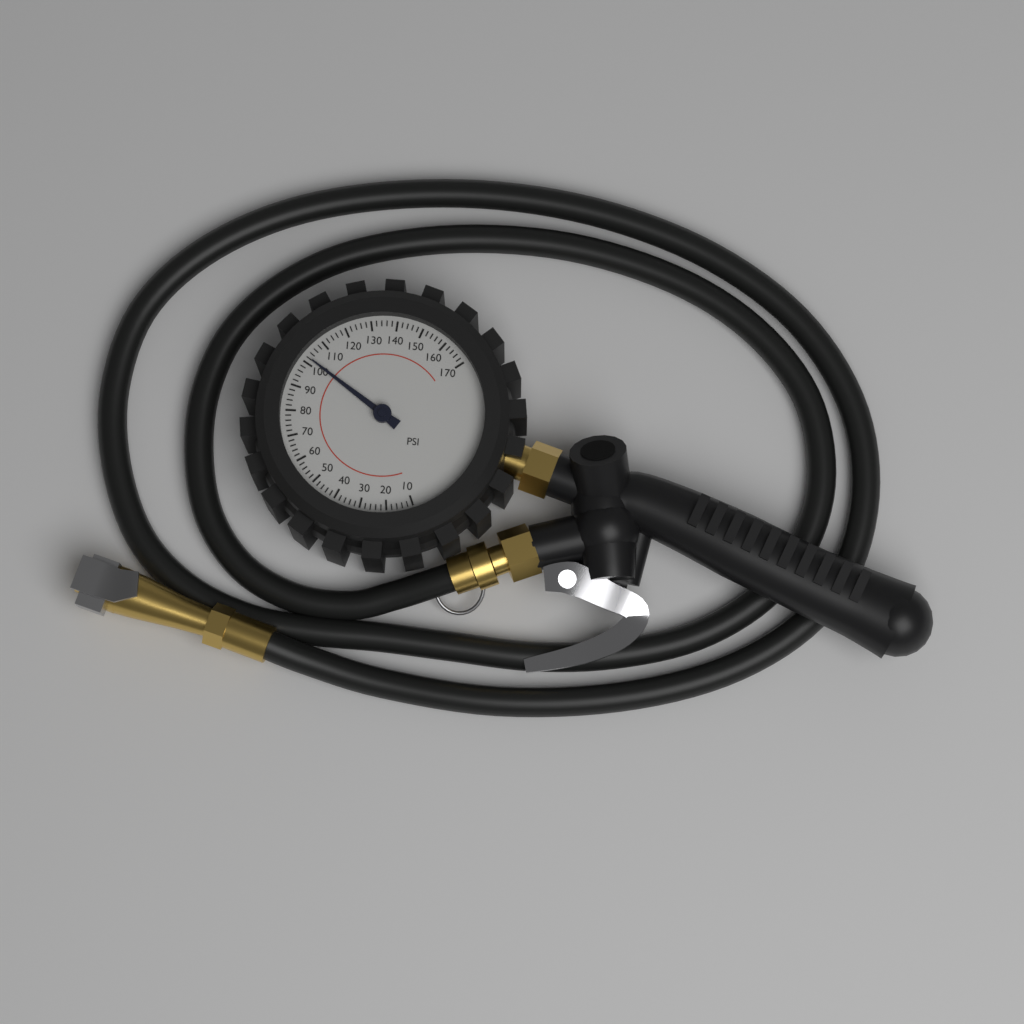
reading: 102 psi
